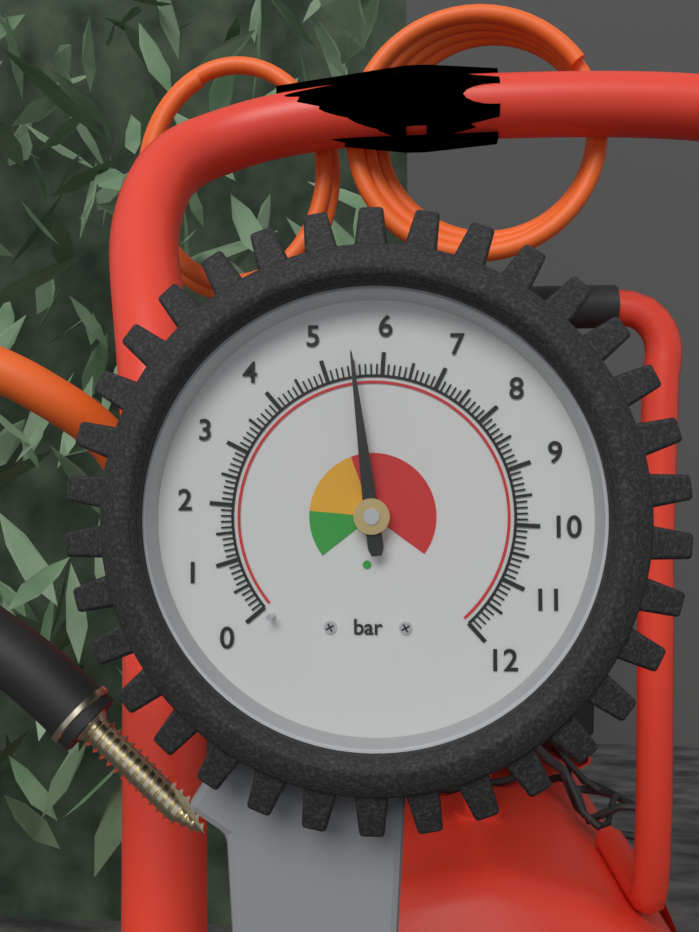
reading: 5.5 bar
